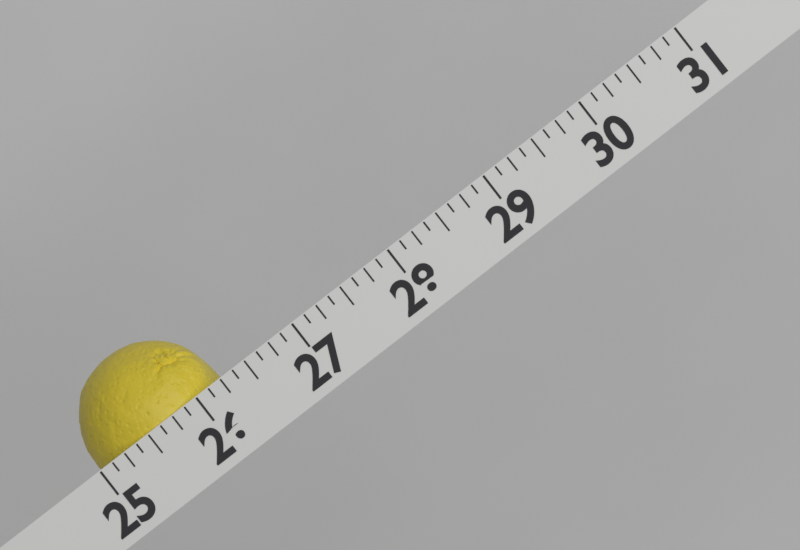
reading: 26.250 (no unit)
